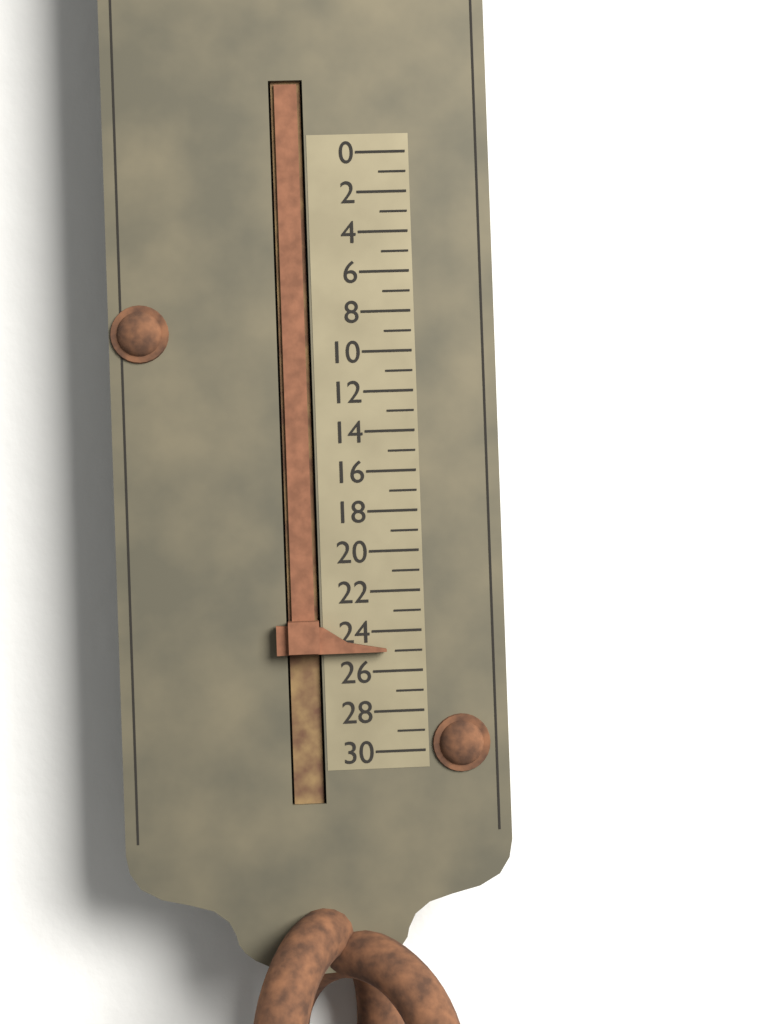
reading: 25 (no unit)
